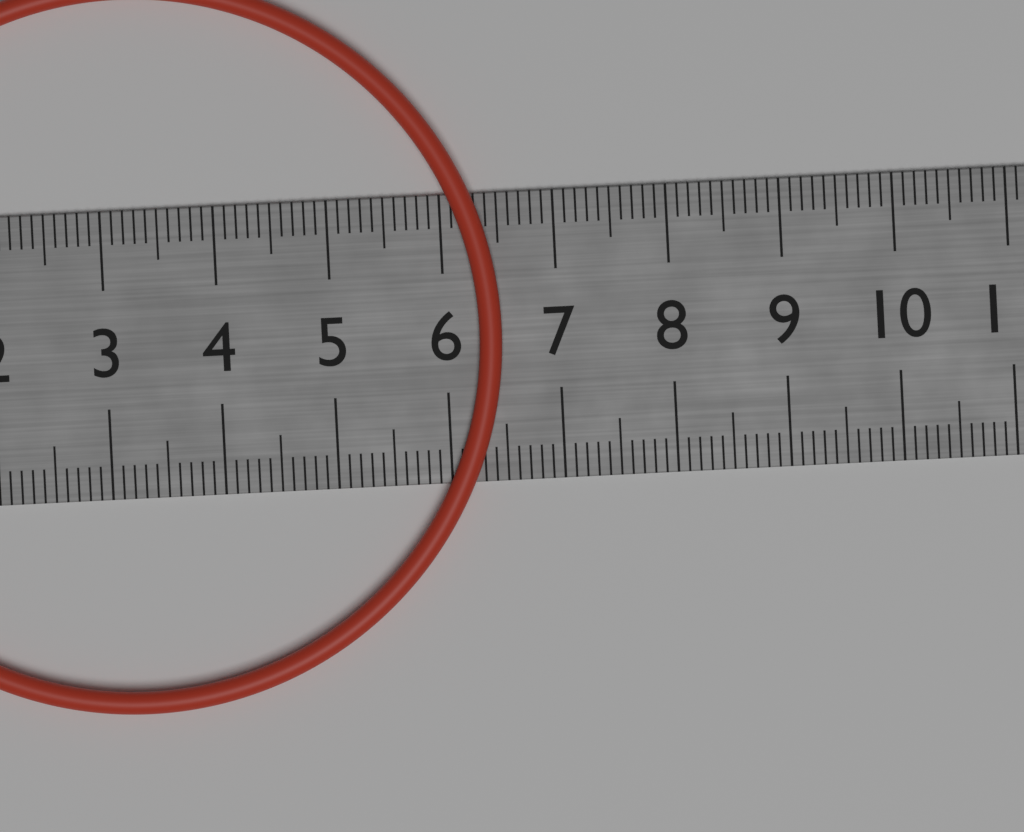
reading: 6.5 cm
